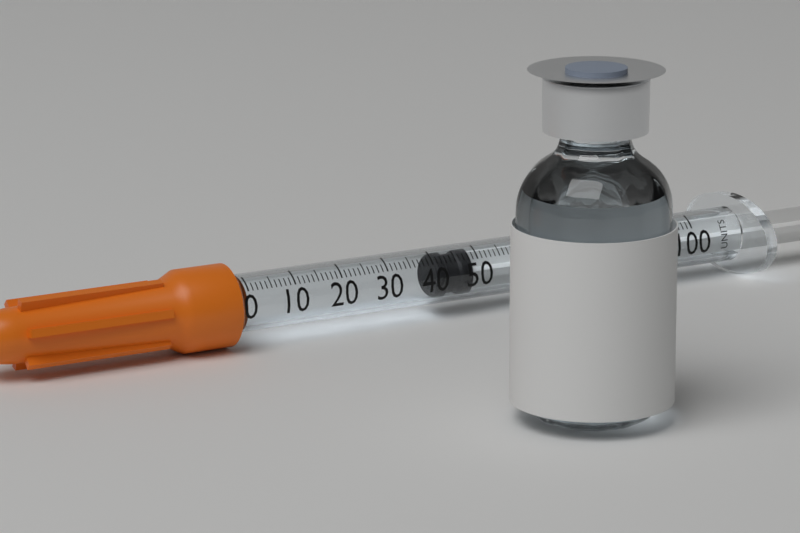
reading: 41 units
